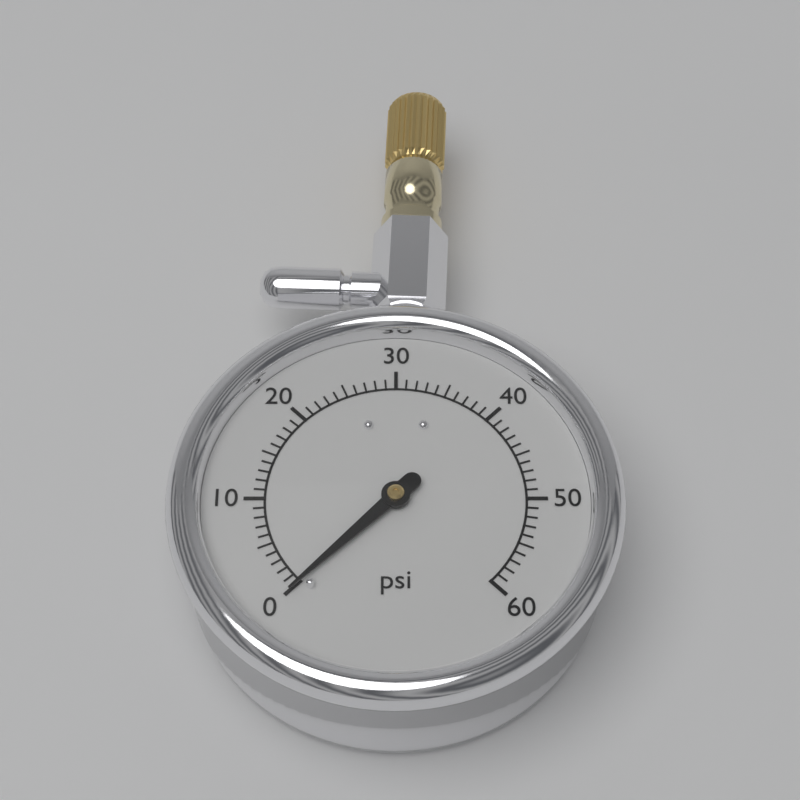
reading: 0 psi
